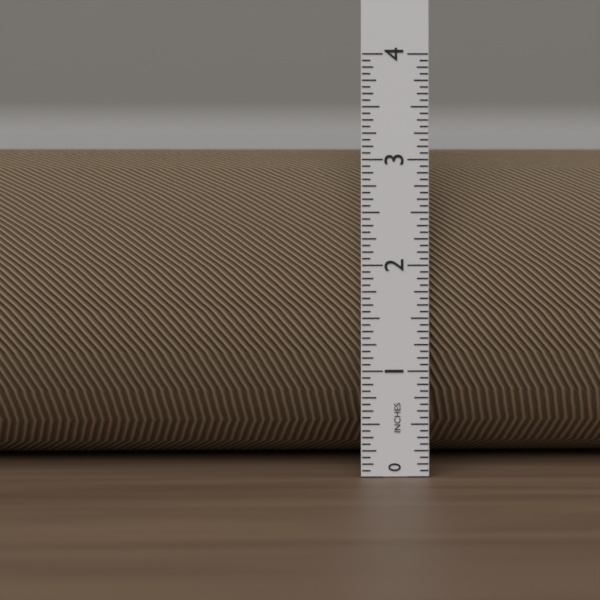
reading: 3.1250 in
